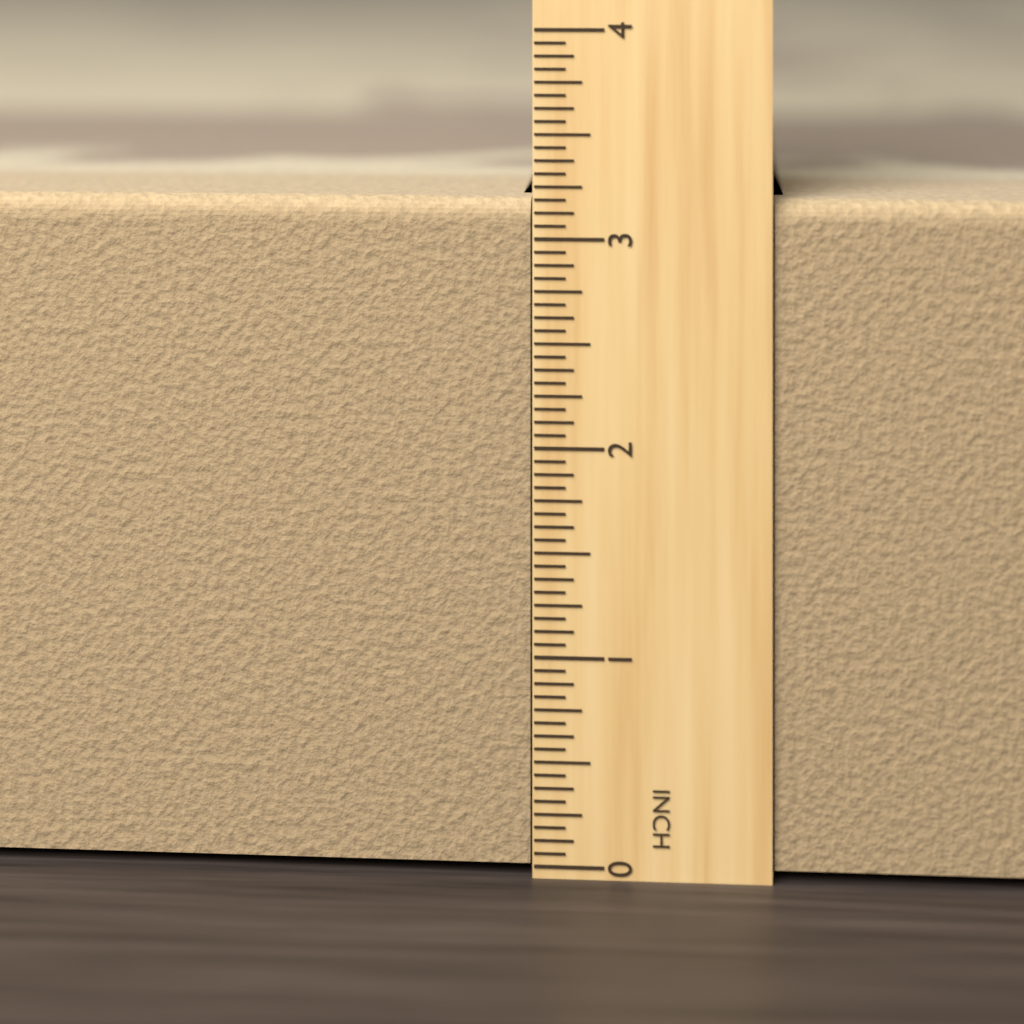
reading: 3.1875 in
